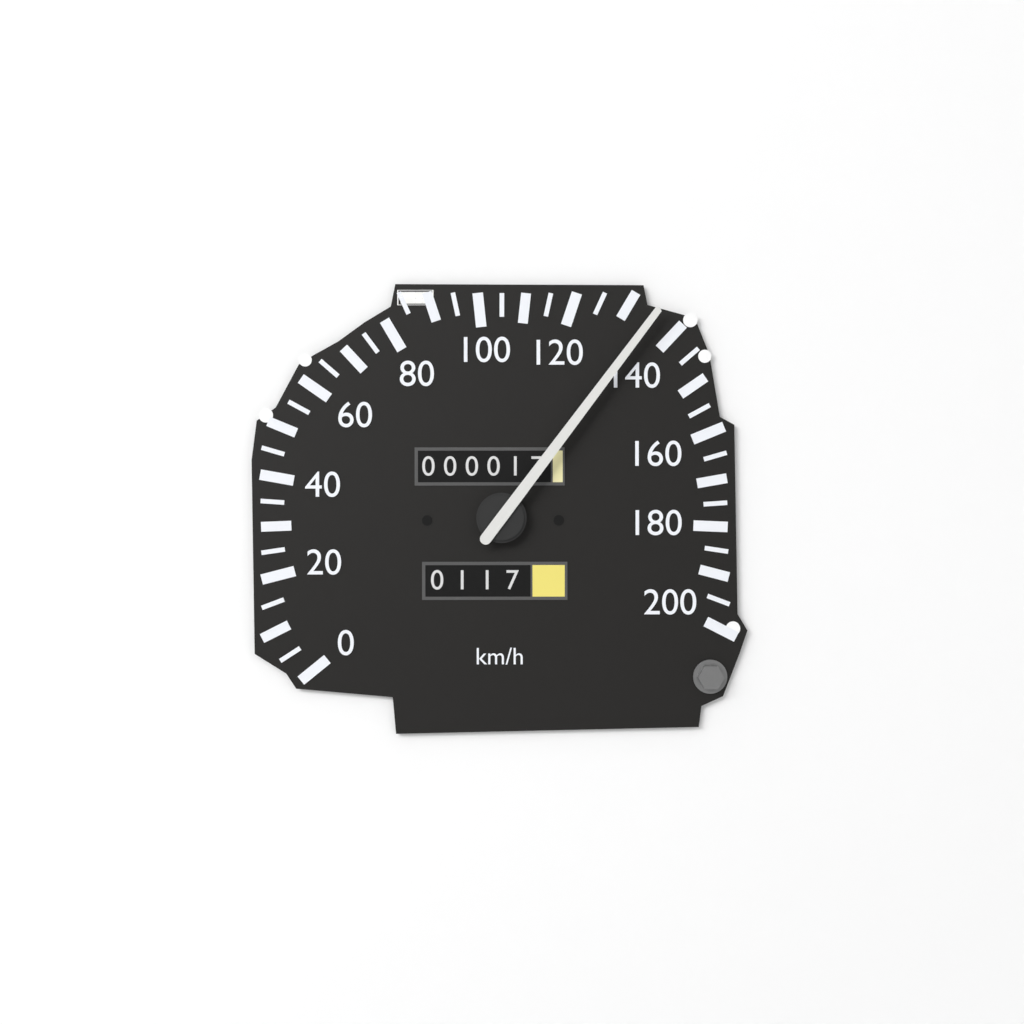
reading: 135 km/h
